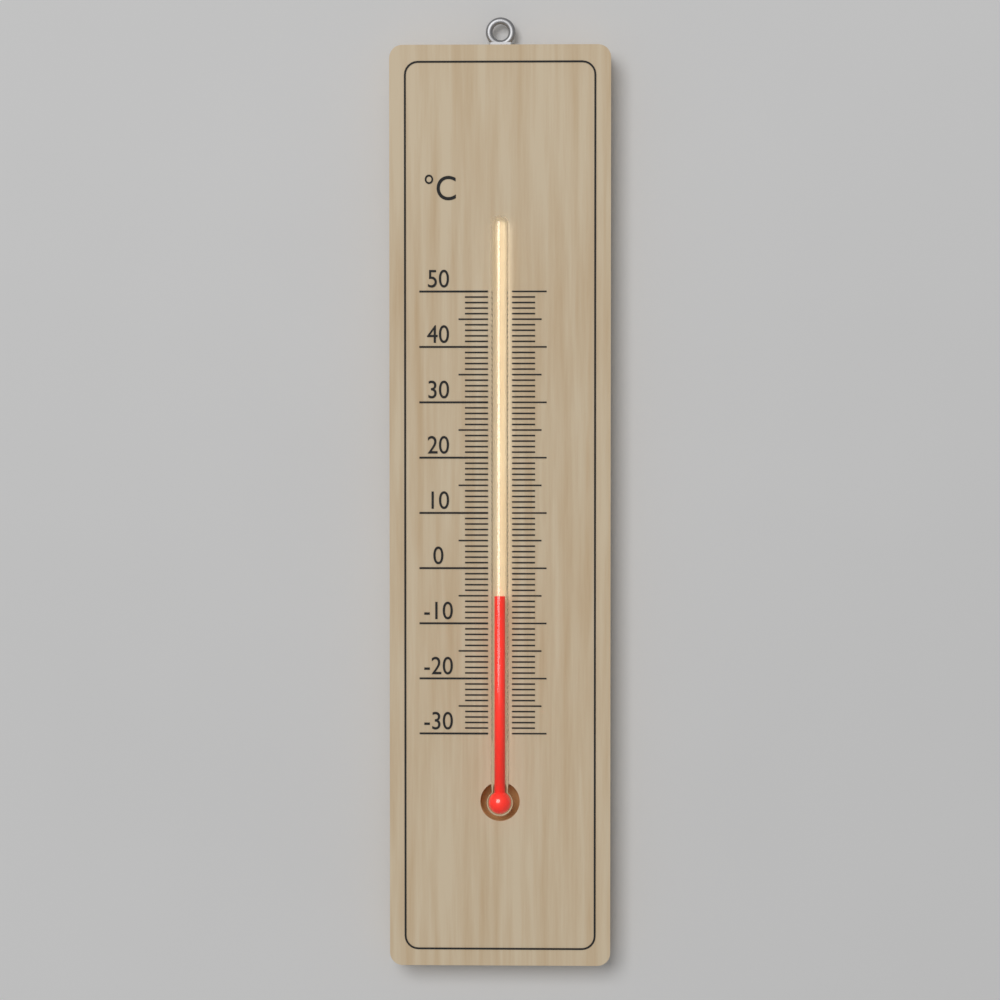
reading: -5 °C
